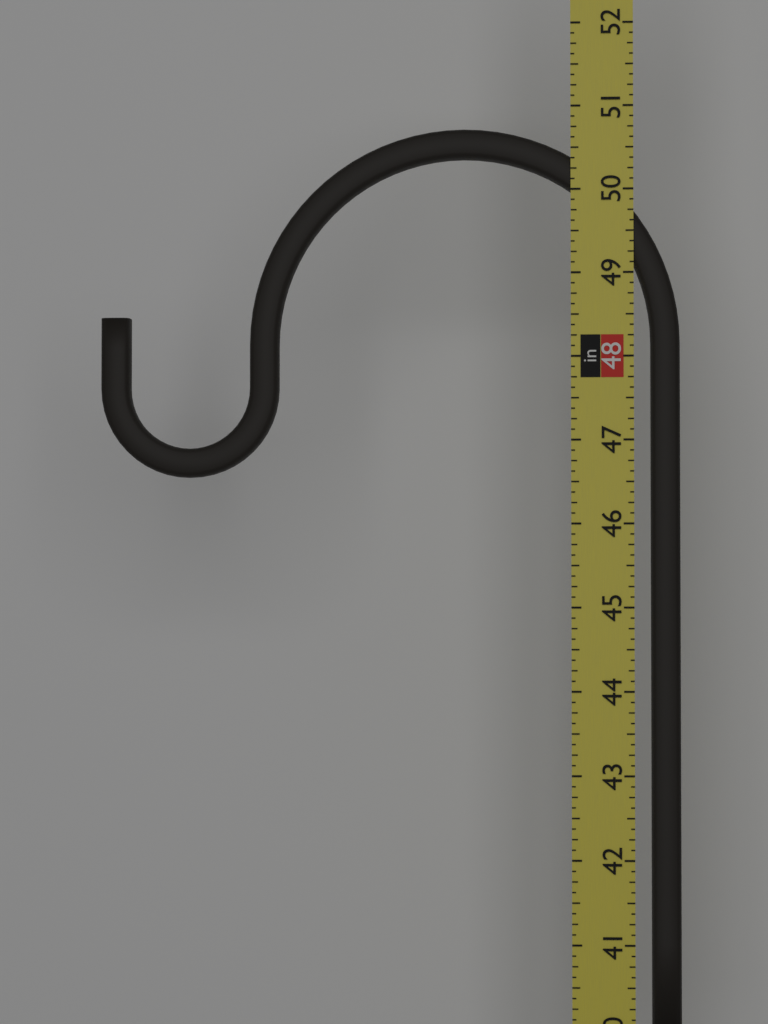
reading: 50.750 in
